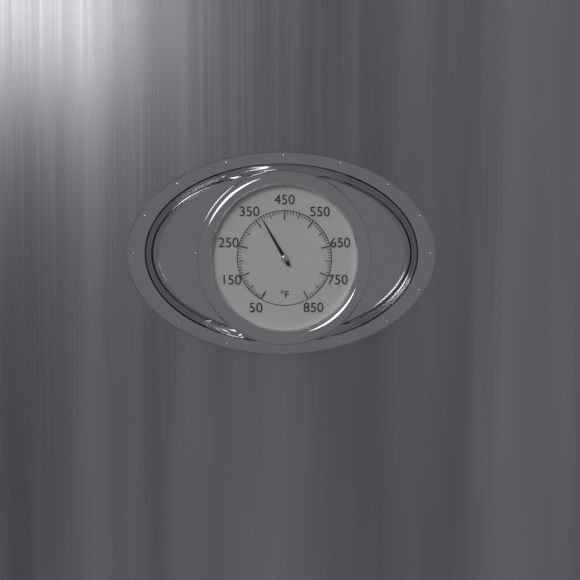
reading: 370 °F
